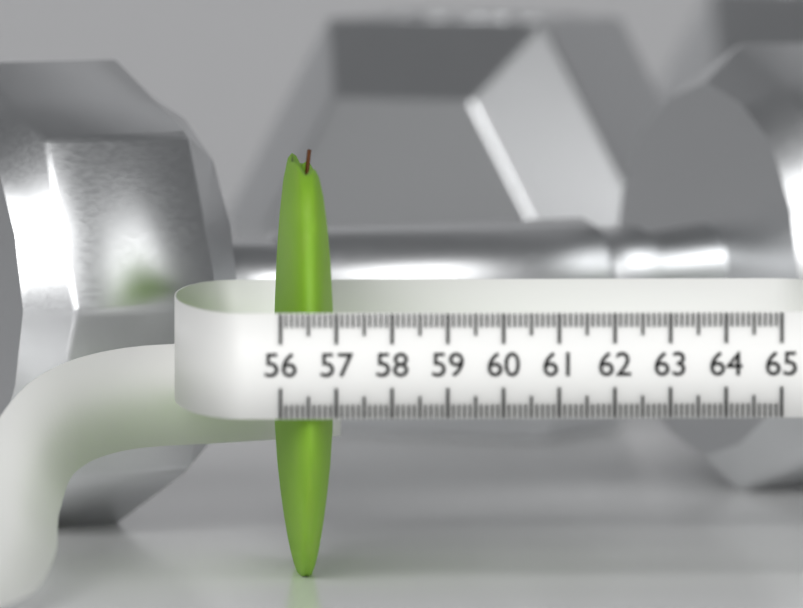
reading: 57.1 (no unit)
